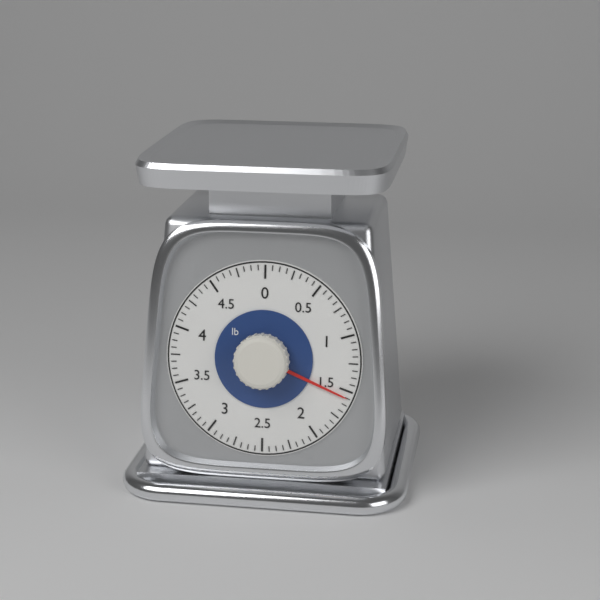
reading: 1.5625 lb
